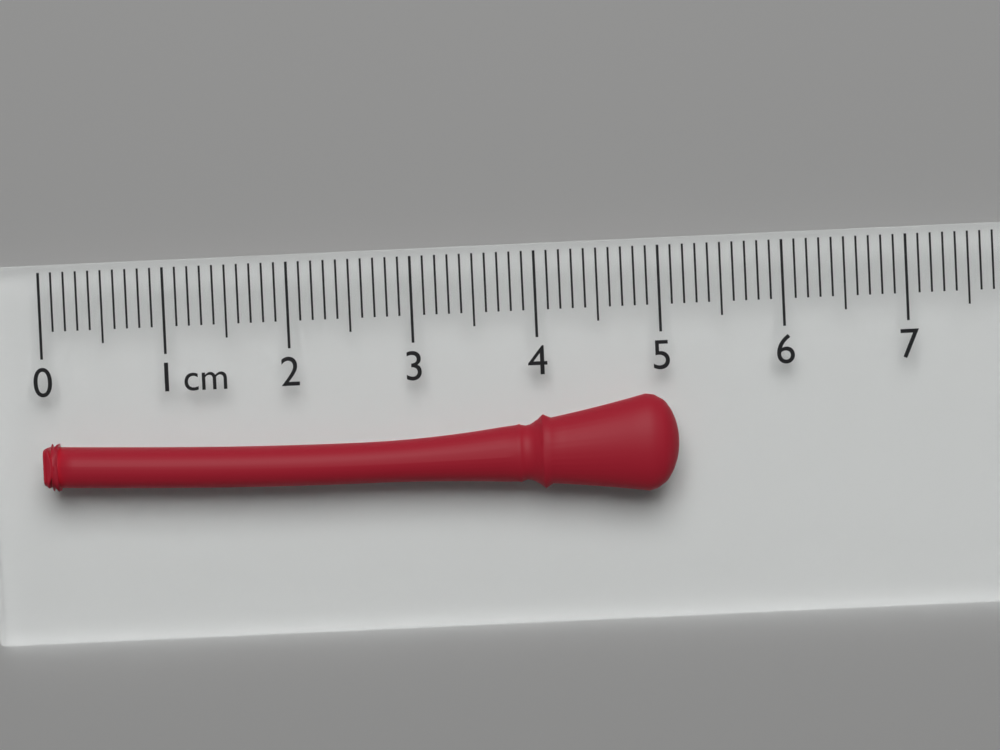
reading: 5.1 cm
